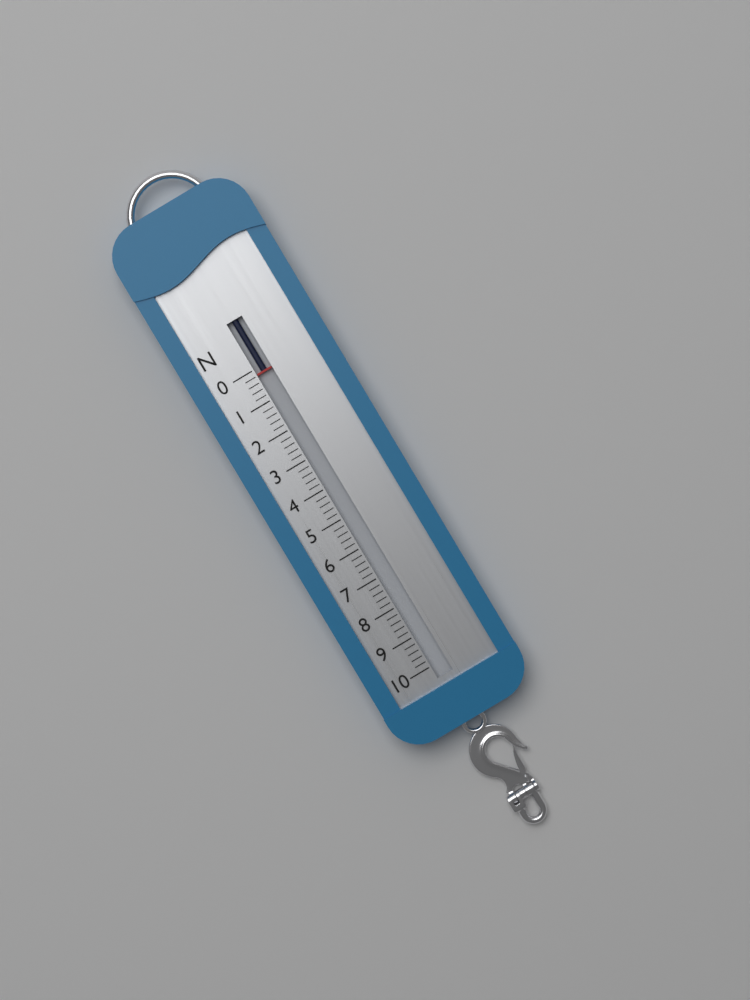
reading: 0.2 N
